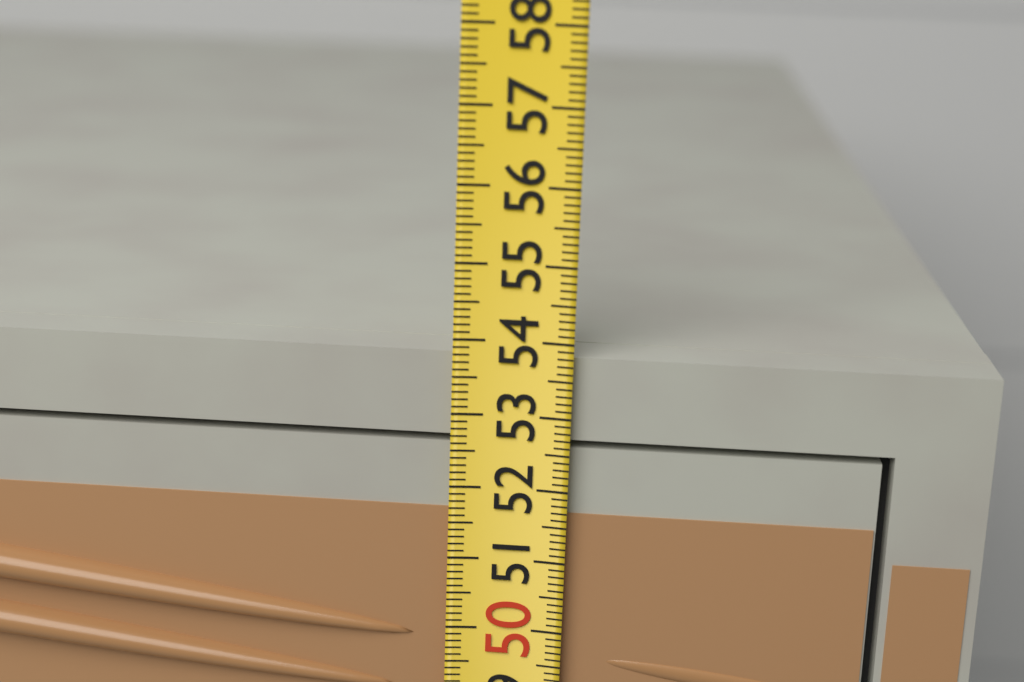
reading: 53.8 (no unit)
